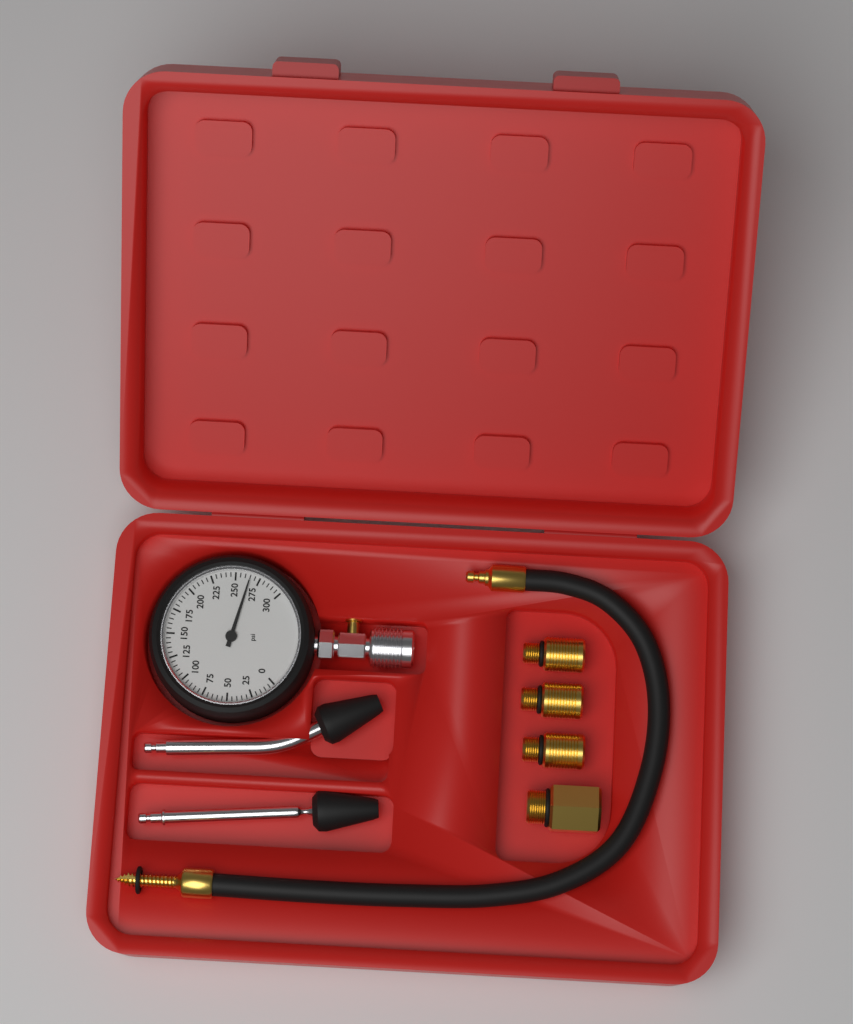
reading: 265 psi
